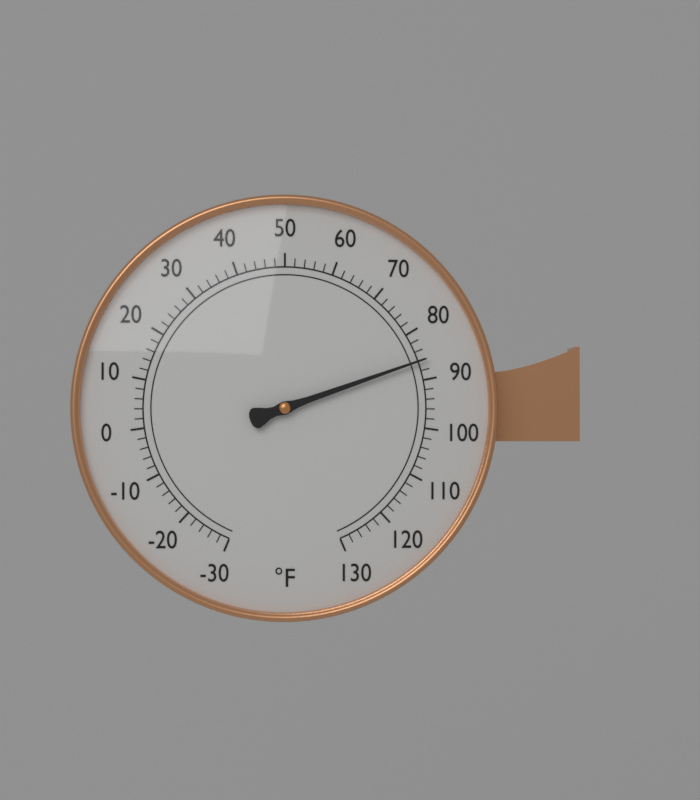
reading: 86 °F
